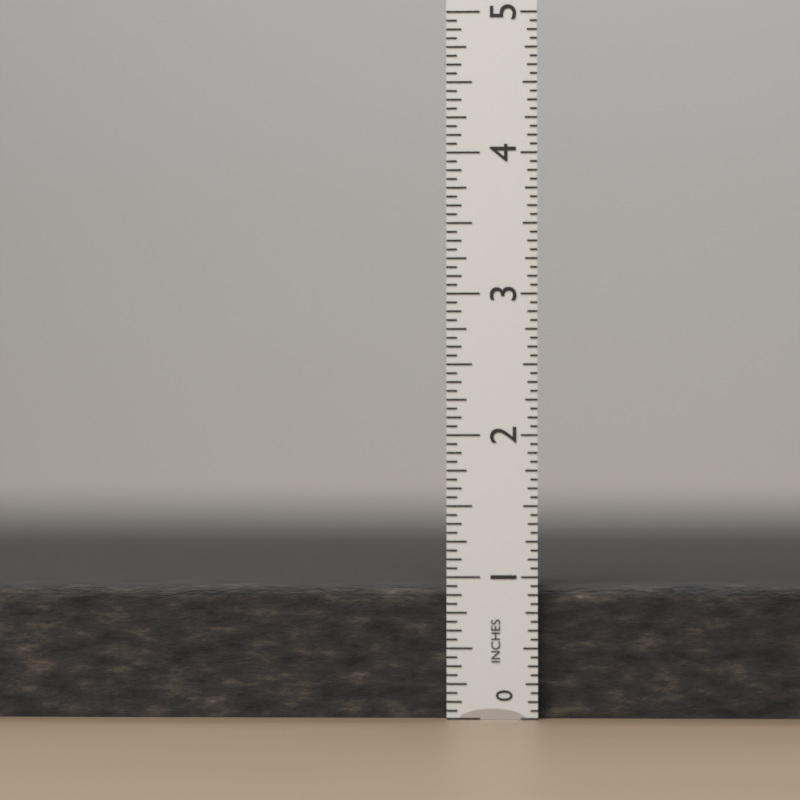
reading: 0.9375 in
